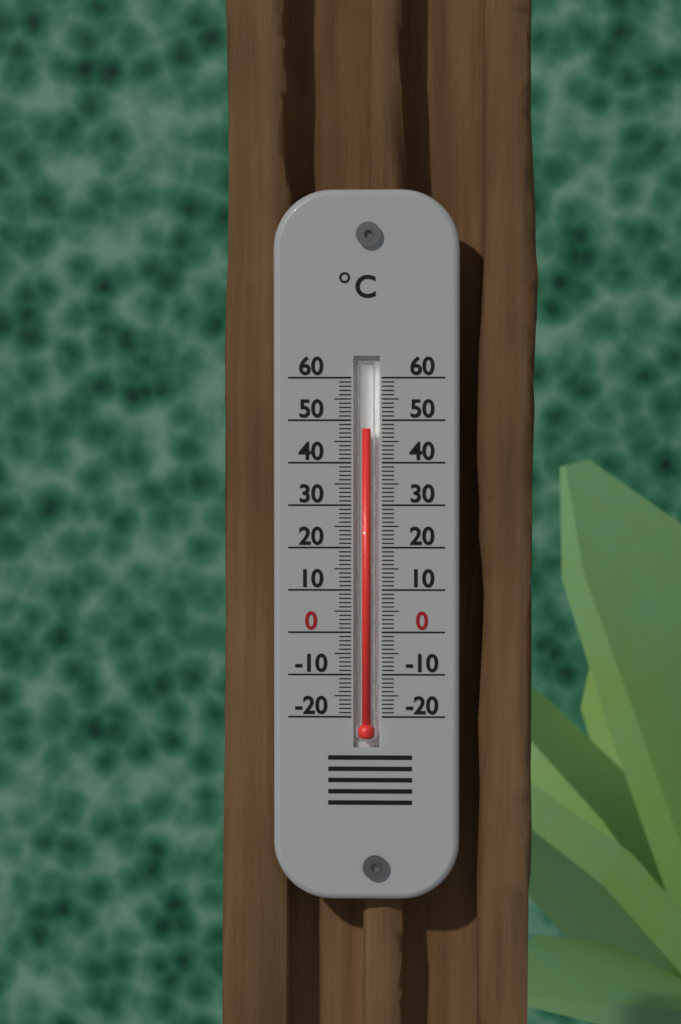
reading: 48 °C
